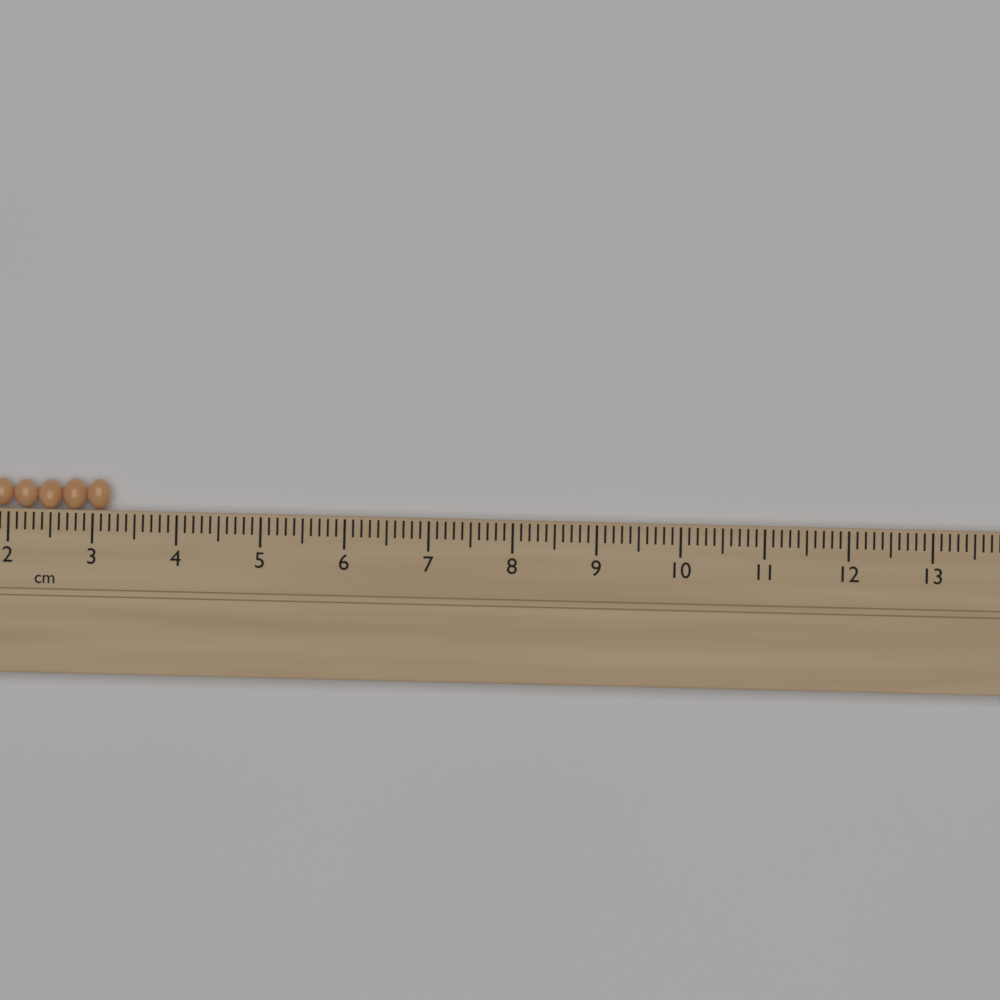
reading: 3.2 cm
